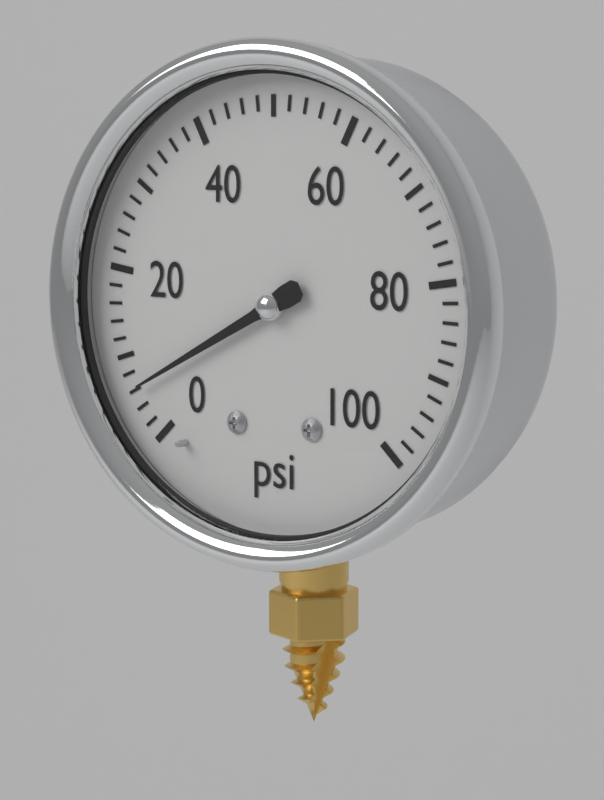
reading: 6 psi
